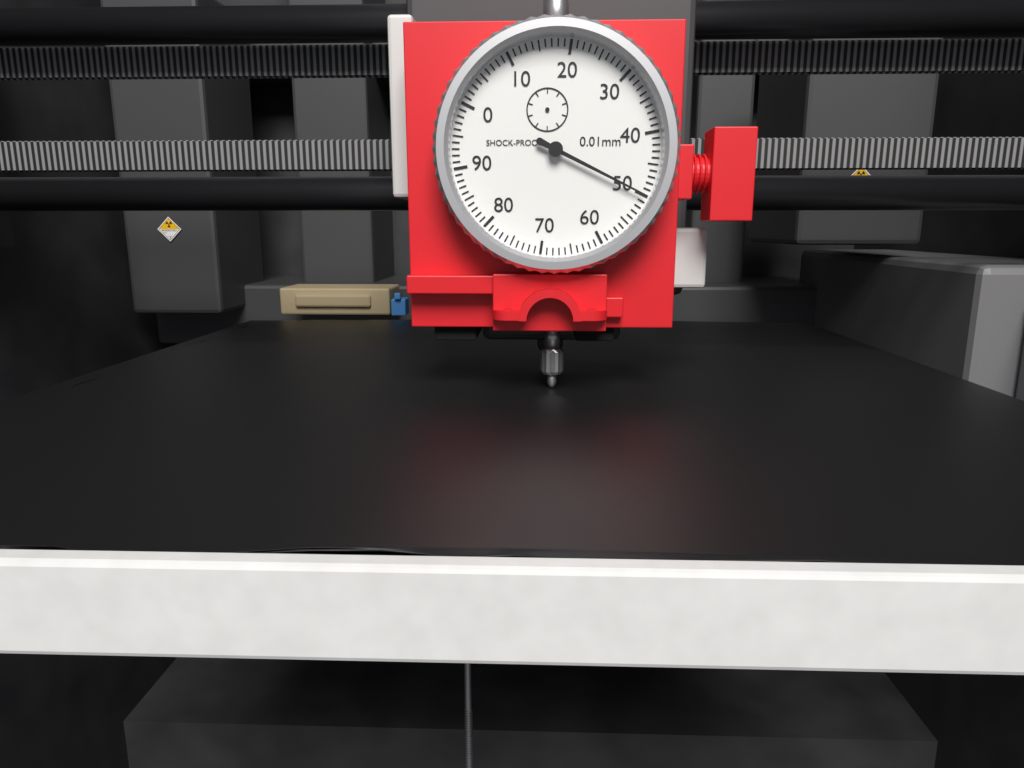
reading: 50 0.01mm
